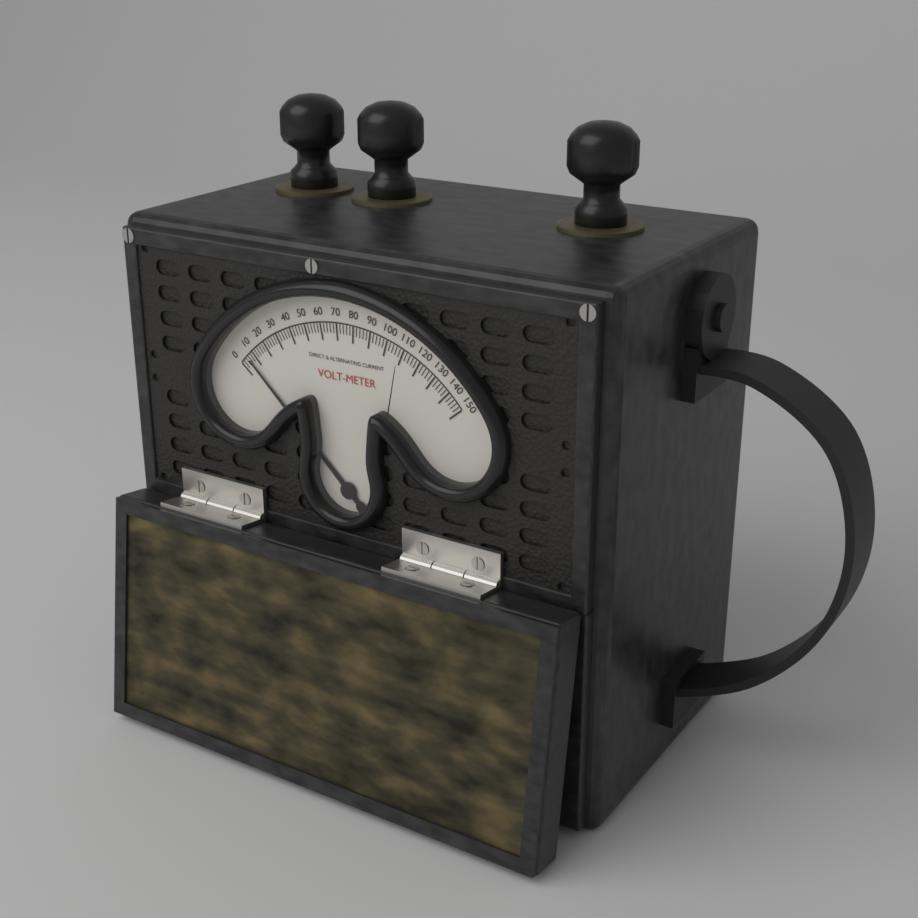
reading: 6 V
